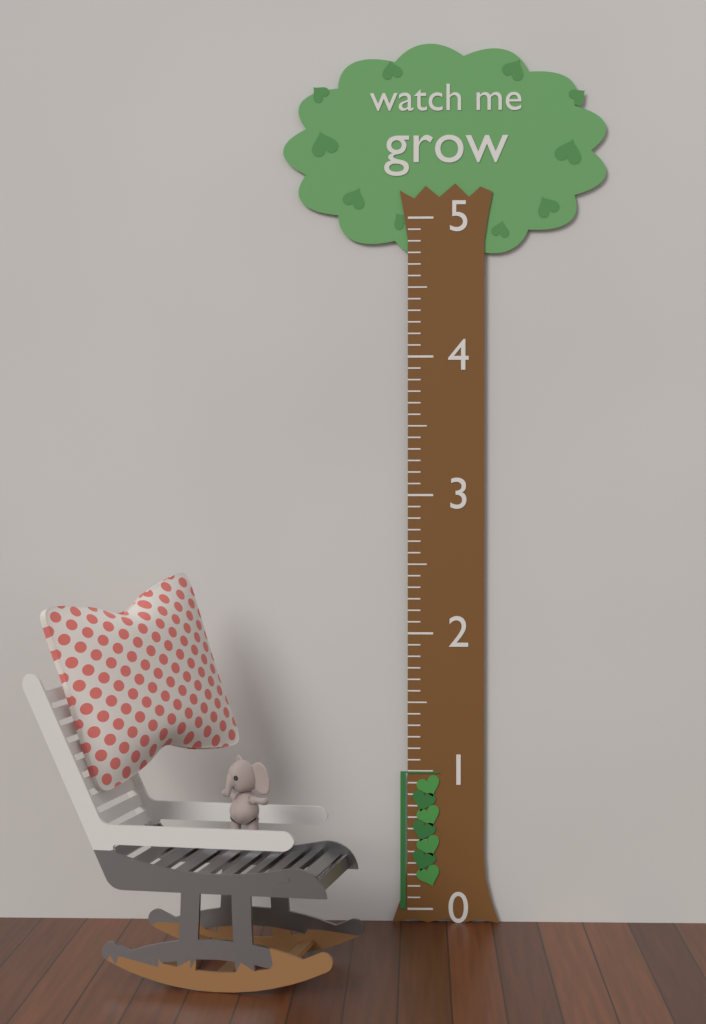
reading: 1.000000 (no unit)
